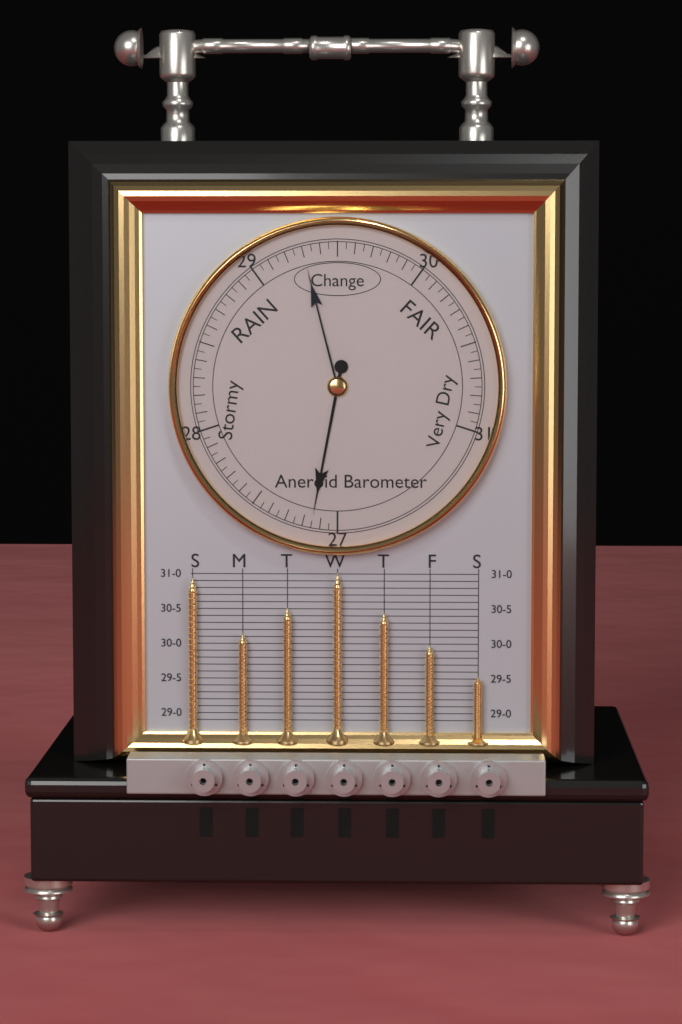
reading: 27.15 (no unit)
